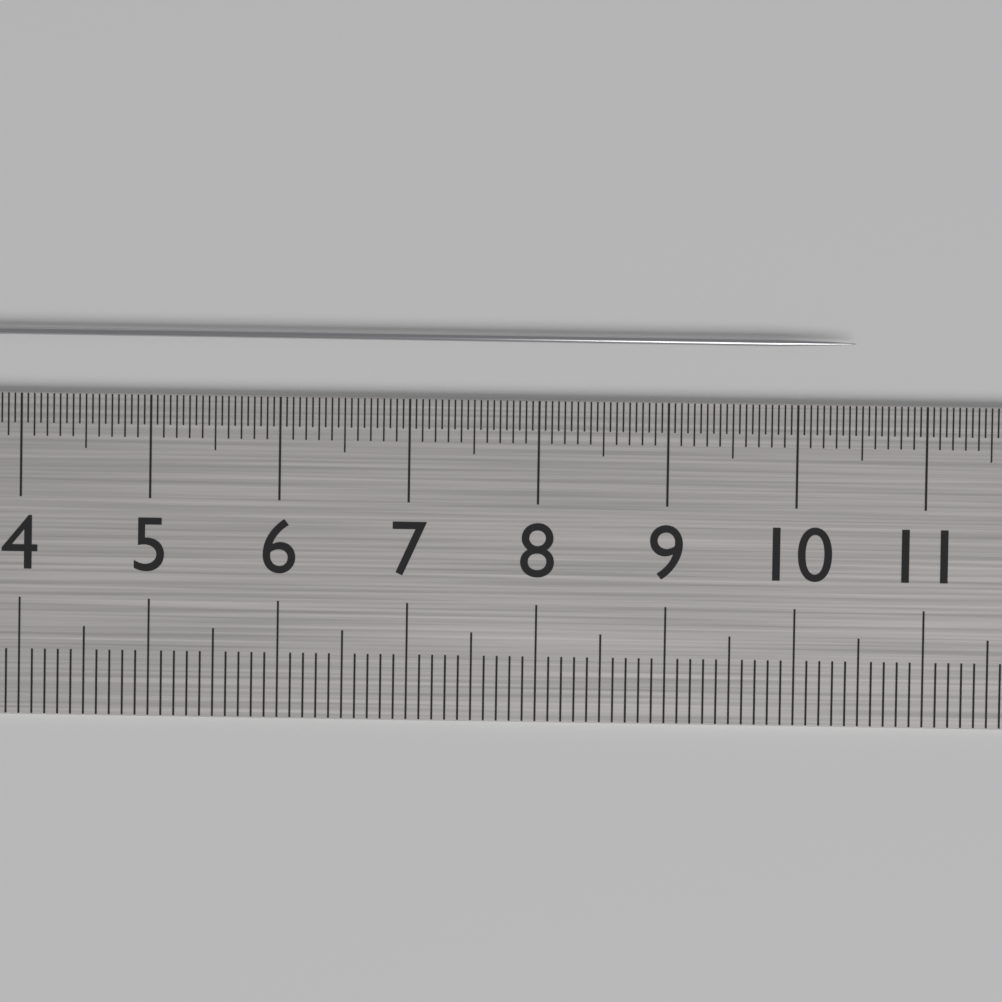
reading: 10.45 cm
